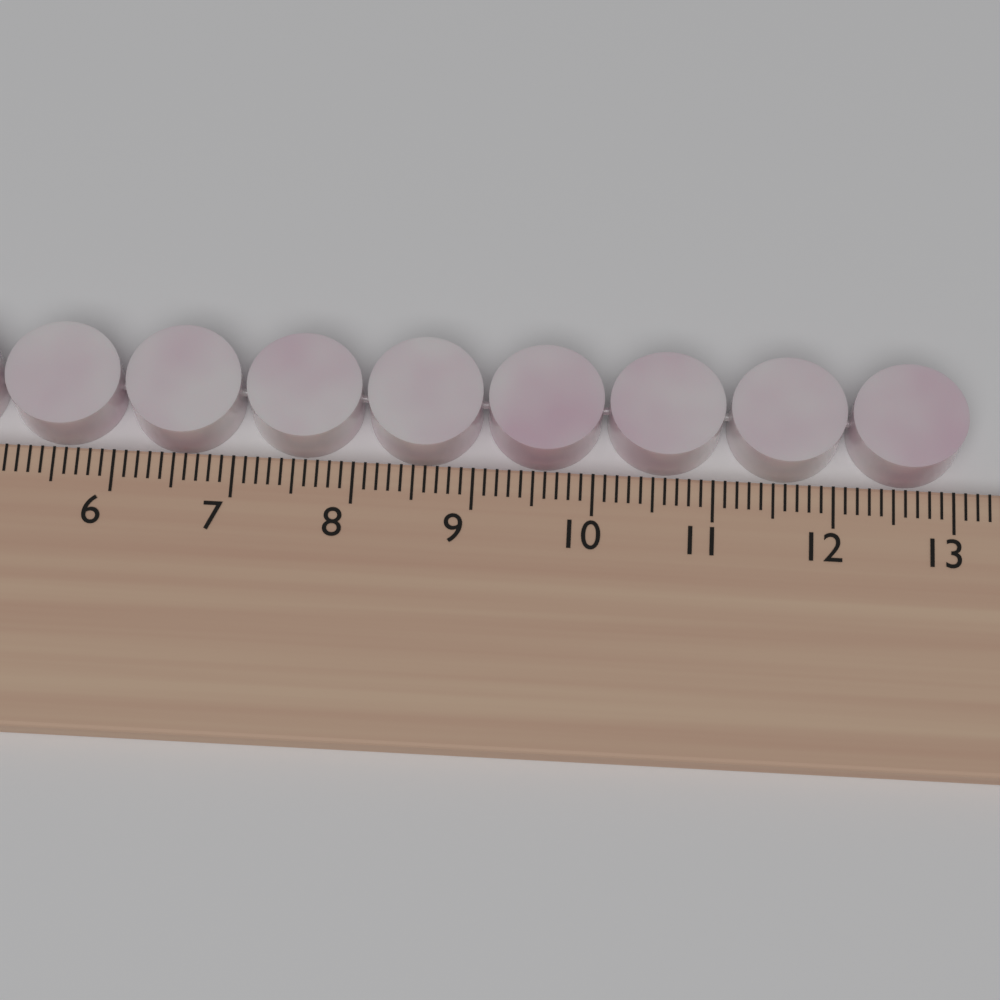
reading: 13.1 cm
